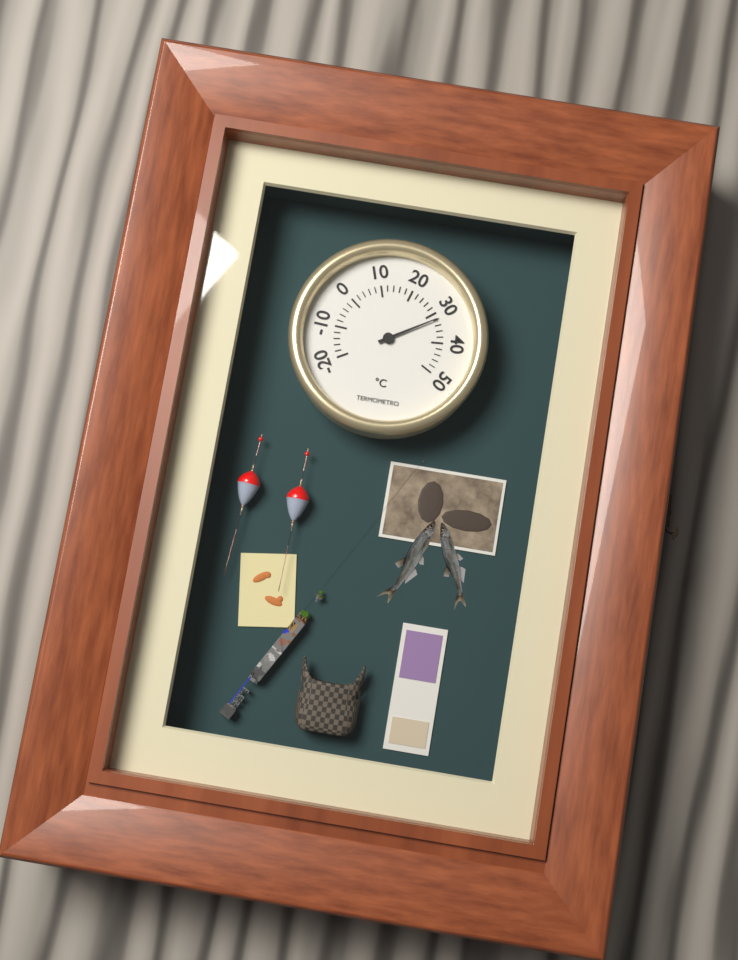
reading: 32 °C
